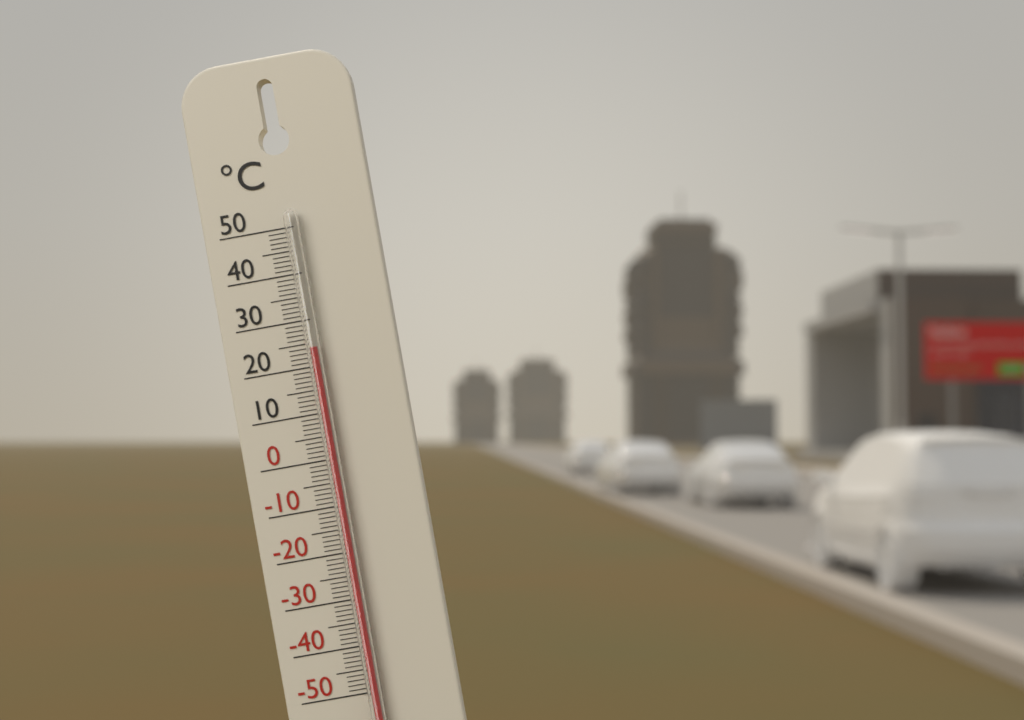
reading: 24 °C
